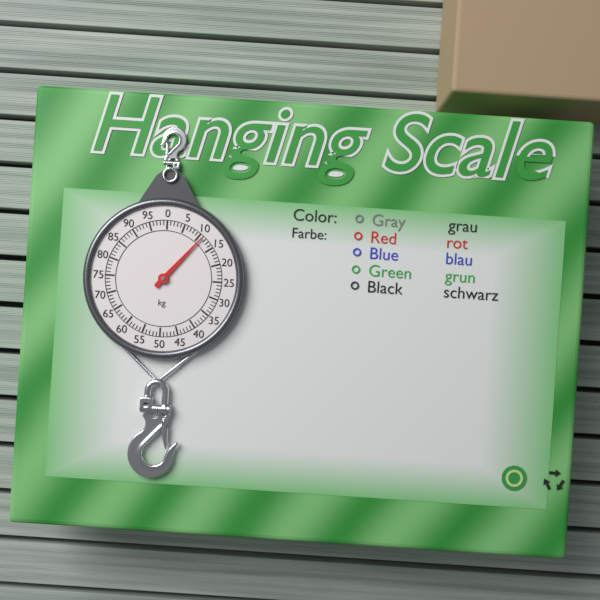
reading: 11 kg
